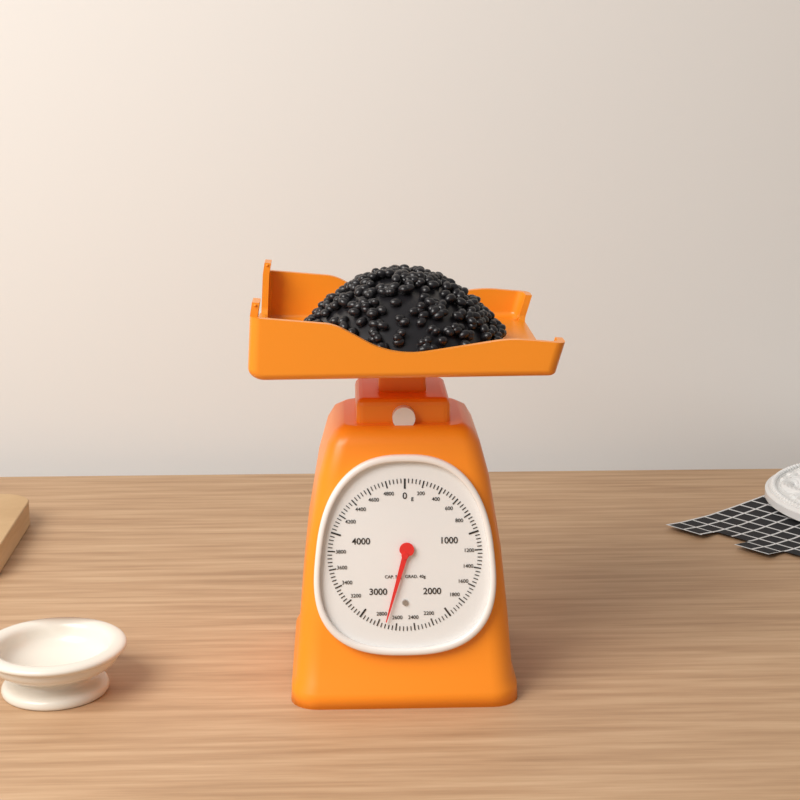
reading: 2720 g
